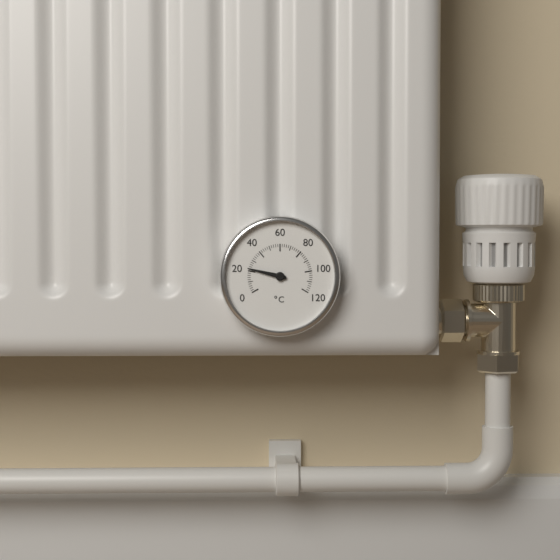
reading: 22 °C
